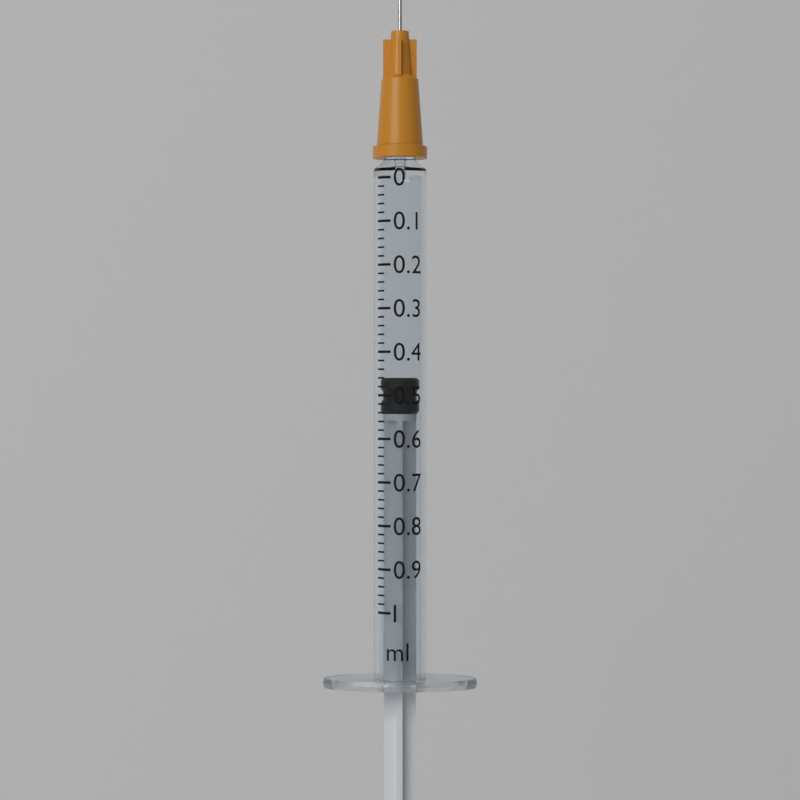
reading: 0.46 ml
